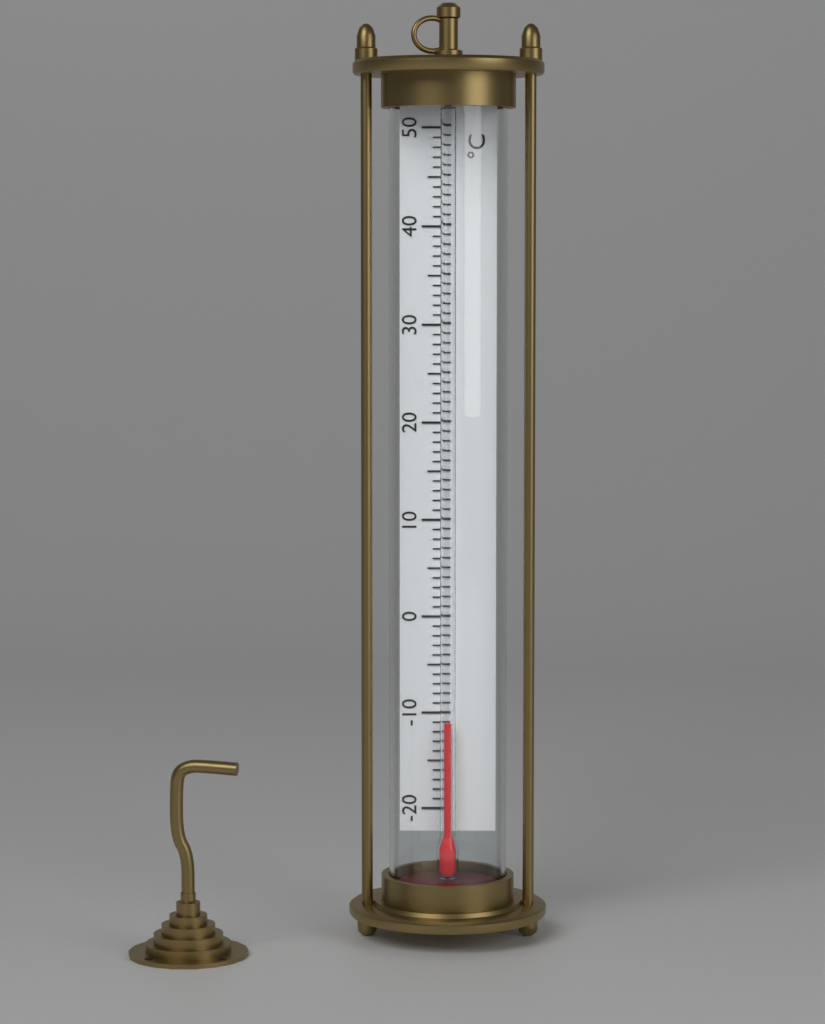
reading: -11 °C
